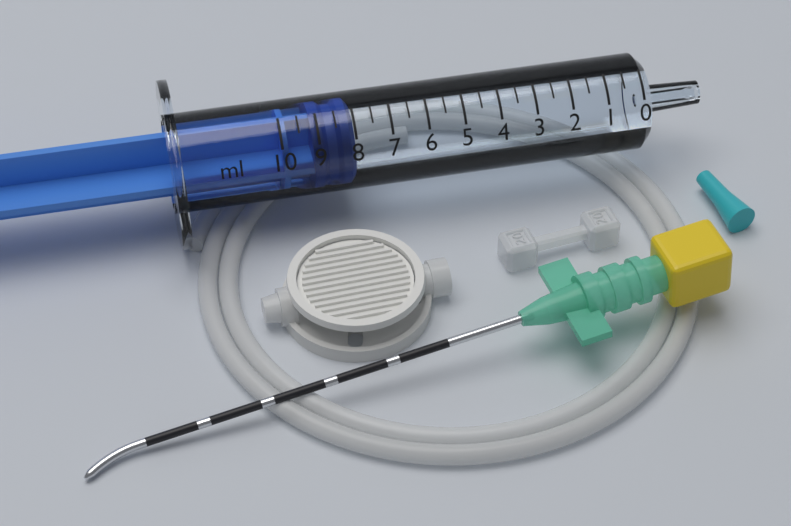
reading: 8.0 ml
